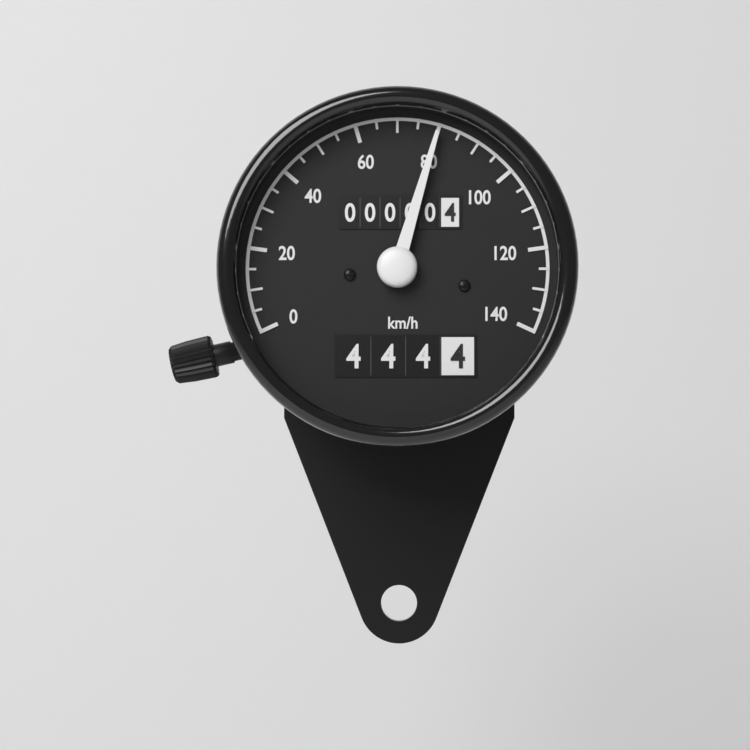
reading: 80 km/h
